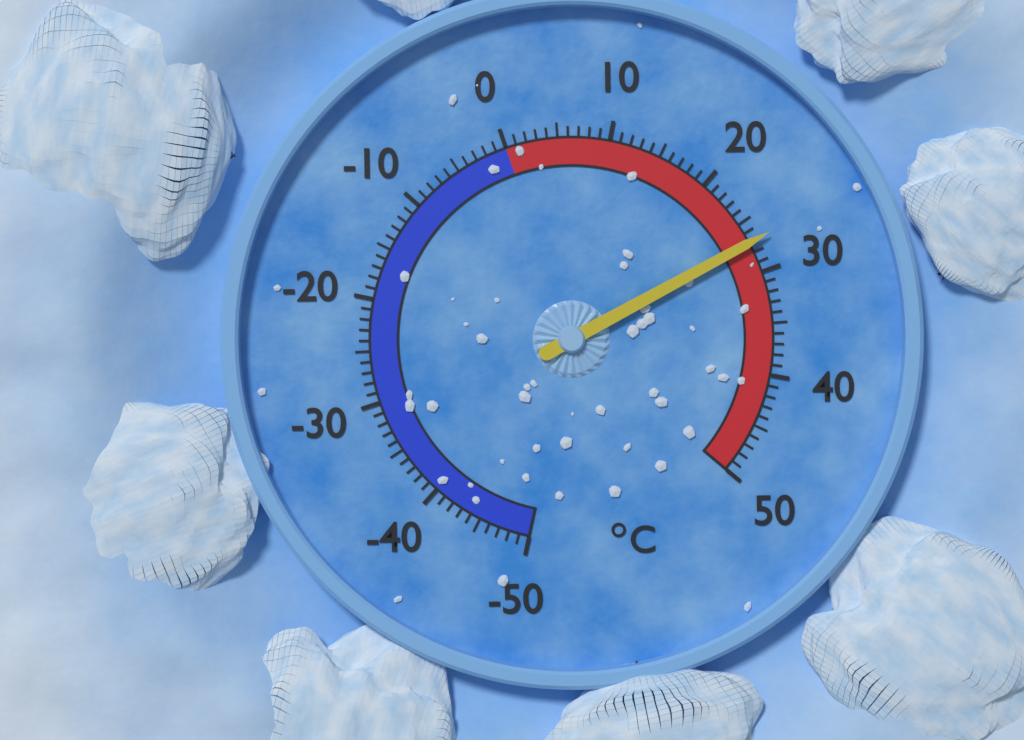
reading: 27 °C
